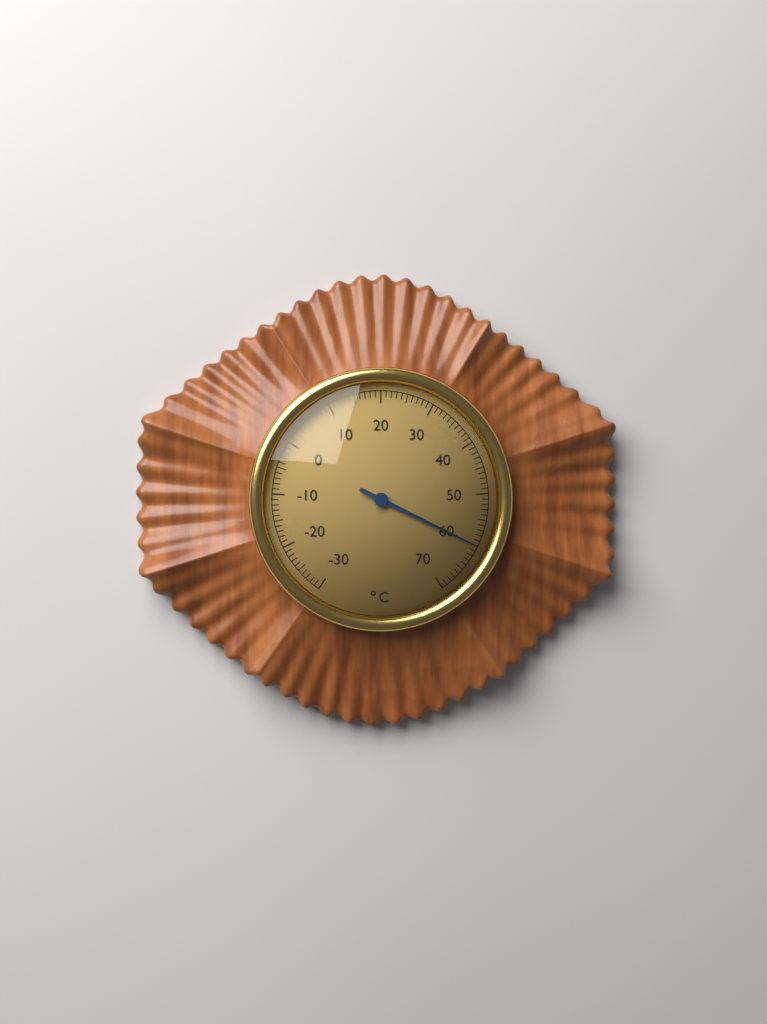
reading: 60 °C
